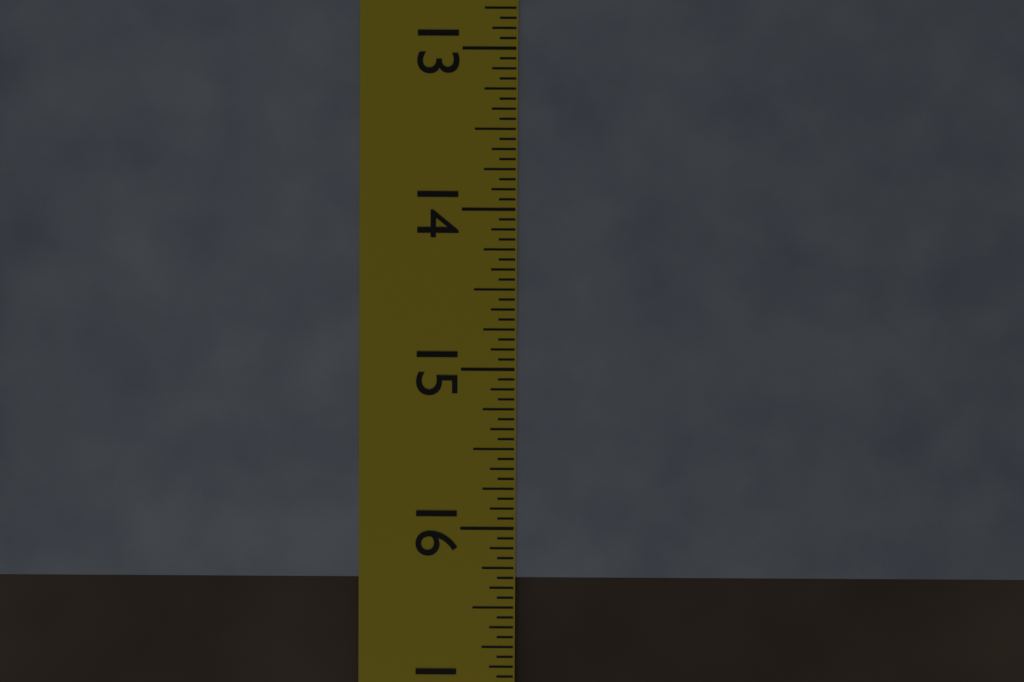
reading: 16.3125 in
